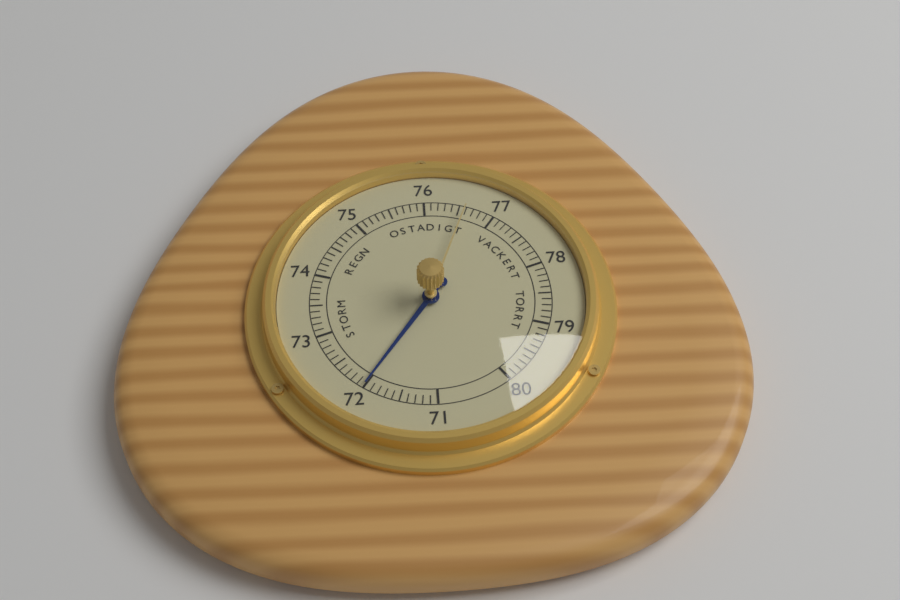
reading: 72.0 (no unit)
